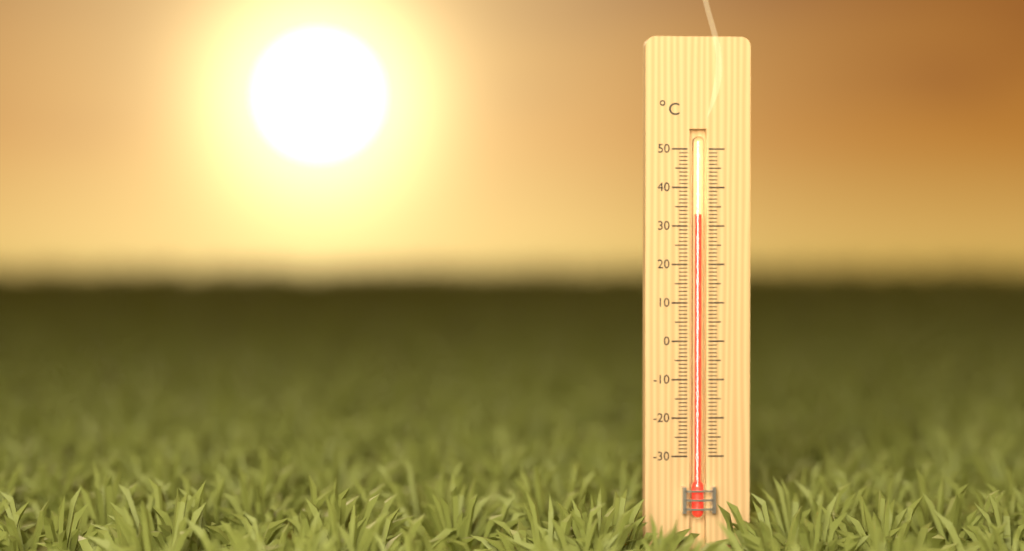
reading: 33 °C
